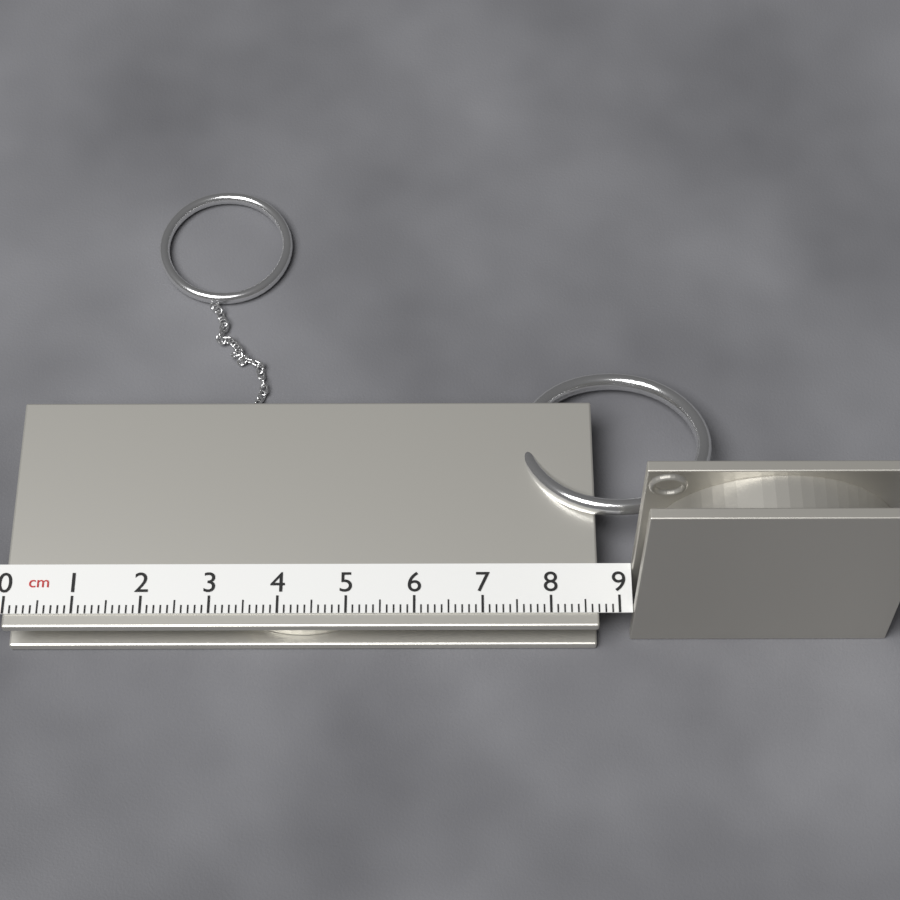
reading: 8.7 cm
